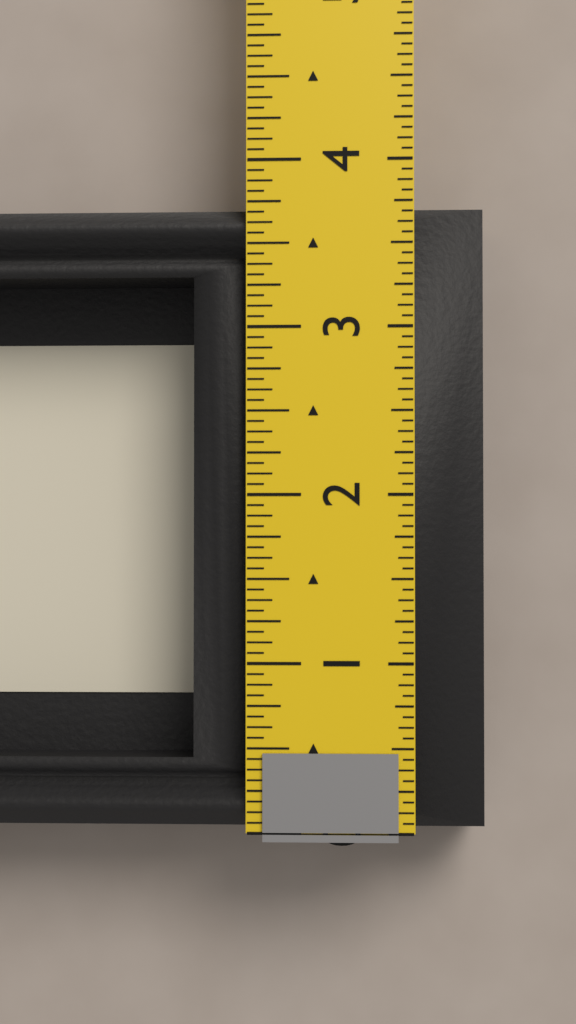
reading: 3.7500 in
